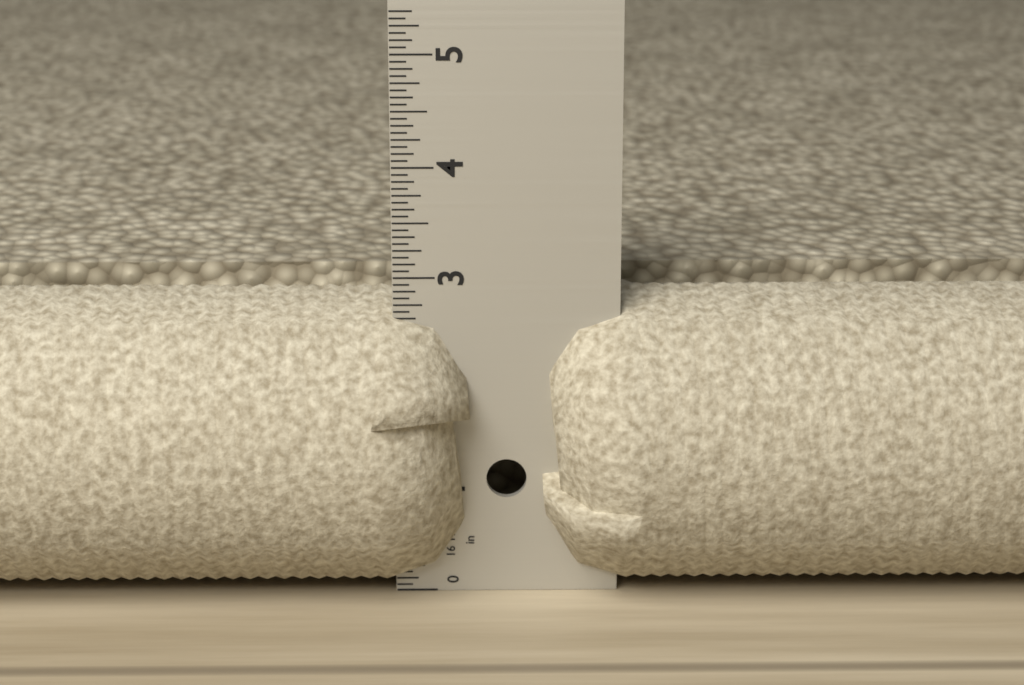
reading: 2.8125 in
